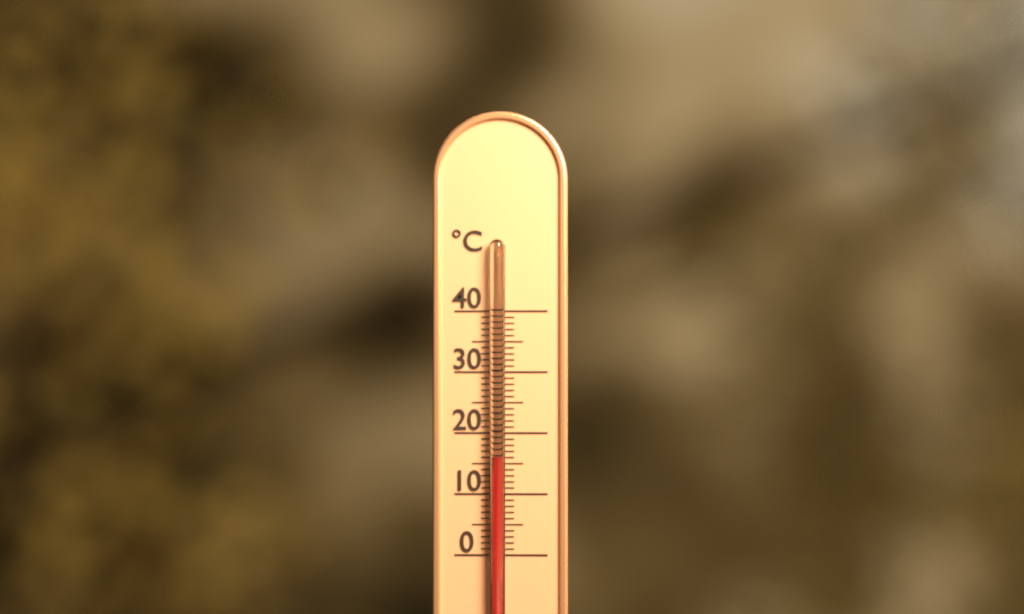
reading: 16 °C
